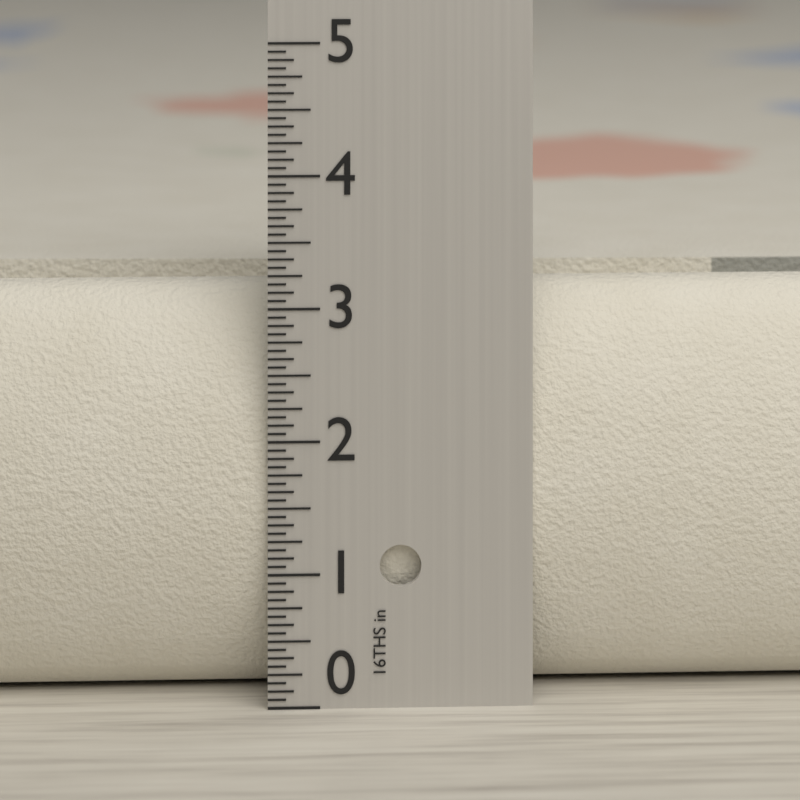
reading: 3.1250 in
